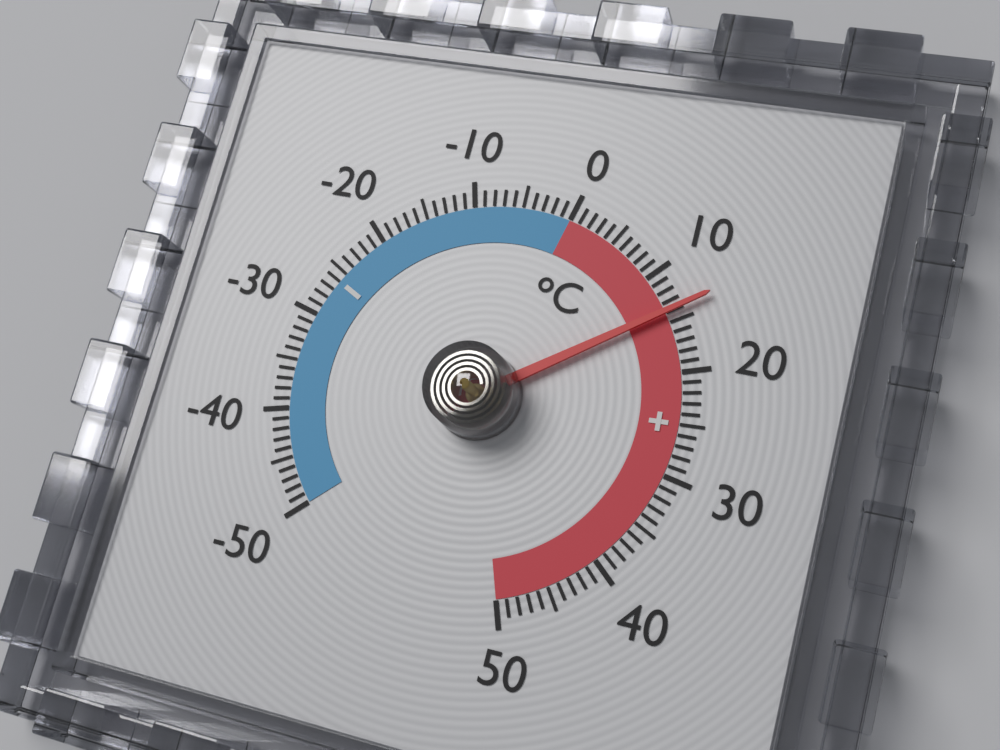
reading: 14 °C
